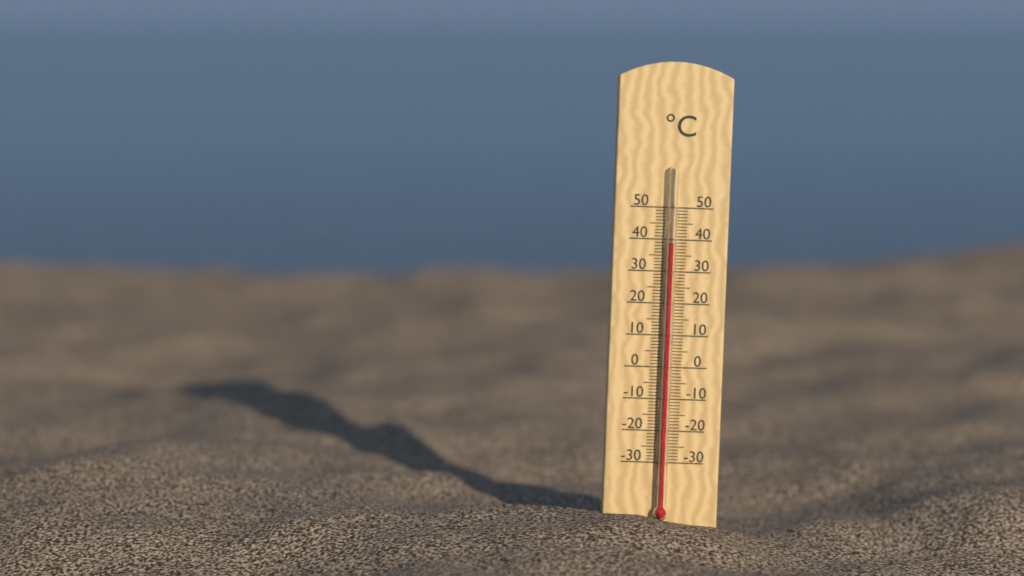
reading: 39 °C
